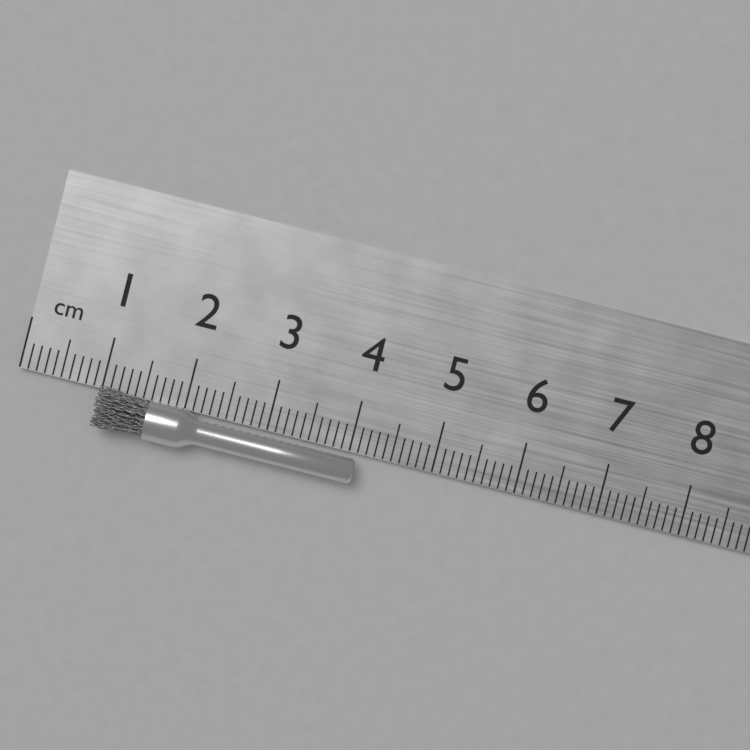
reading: 4.1 cm
